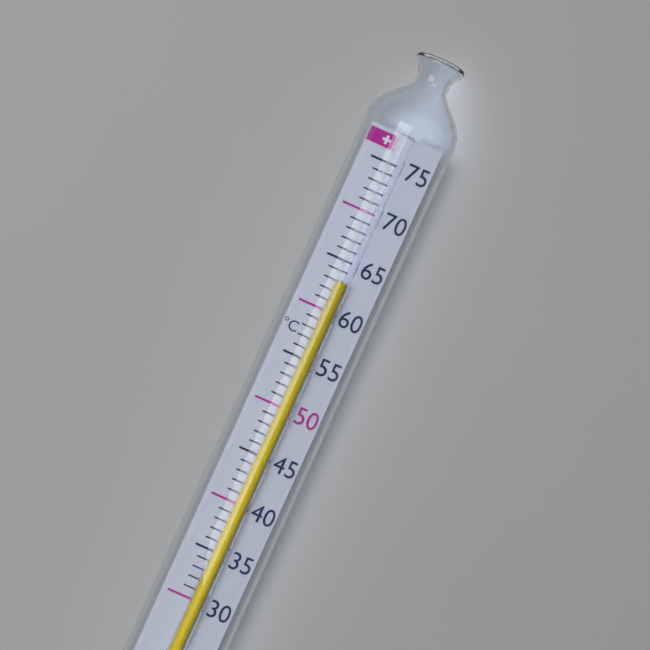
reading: 63 °C
